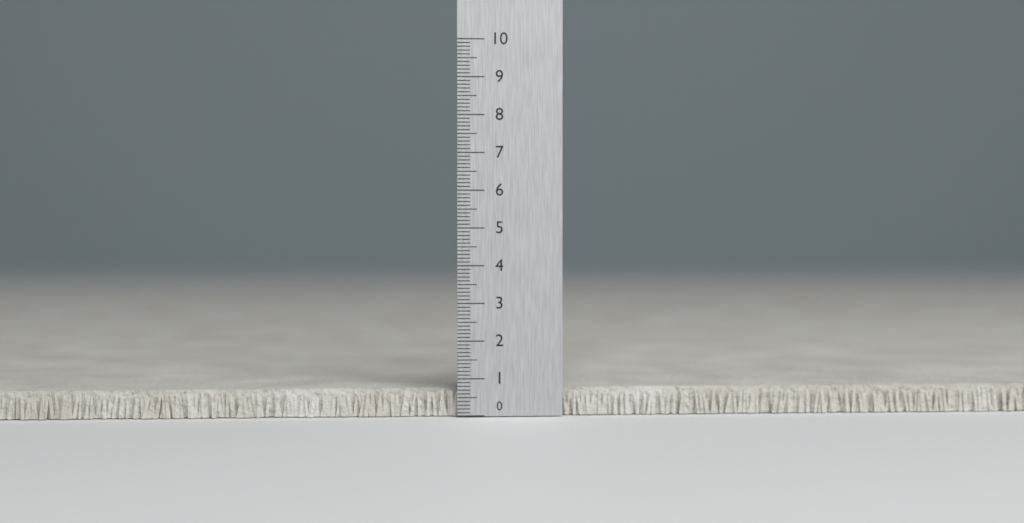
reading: 0.7 (no unit)
